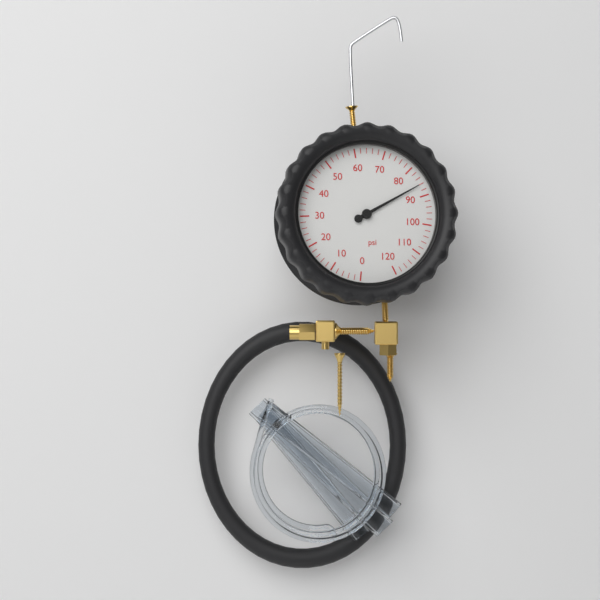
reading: 86 psi
